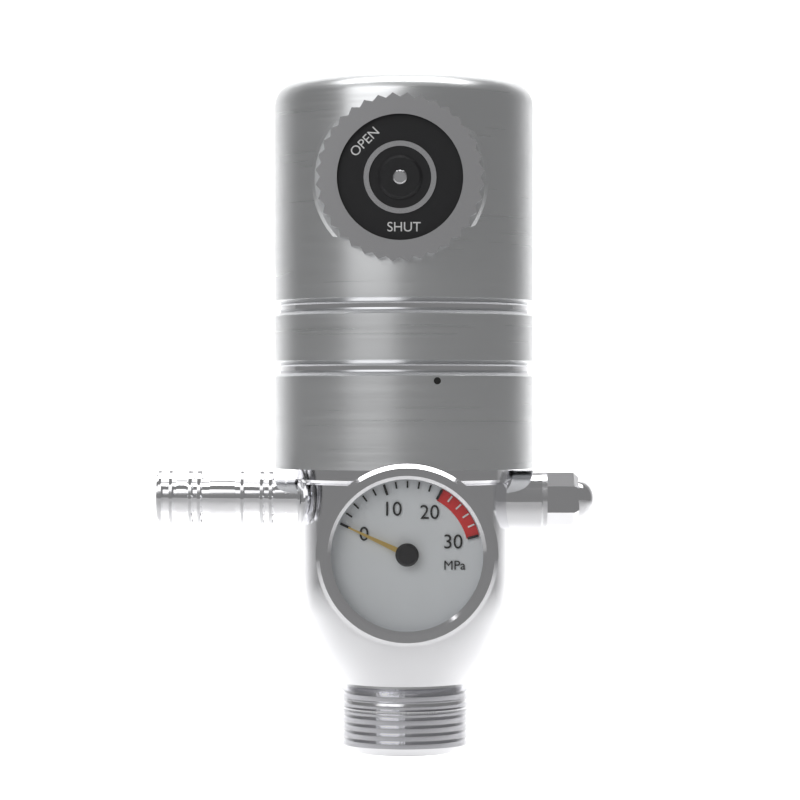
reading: 0 MPa
